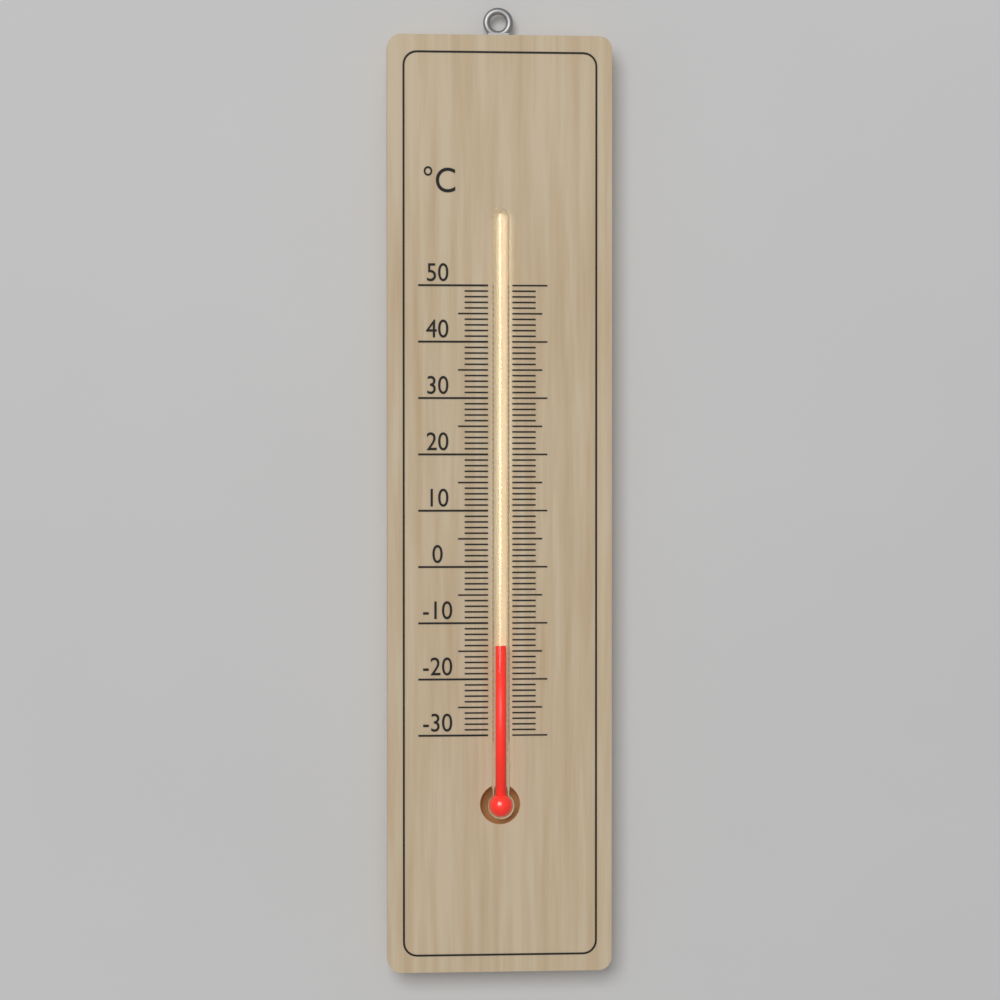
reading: -14 °C
